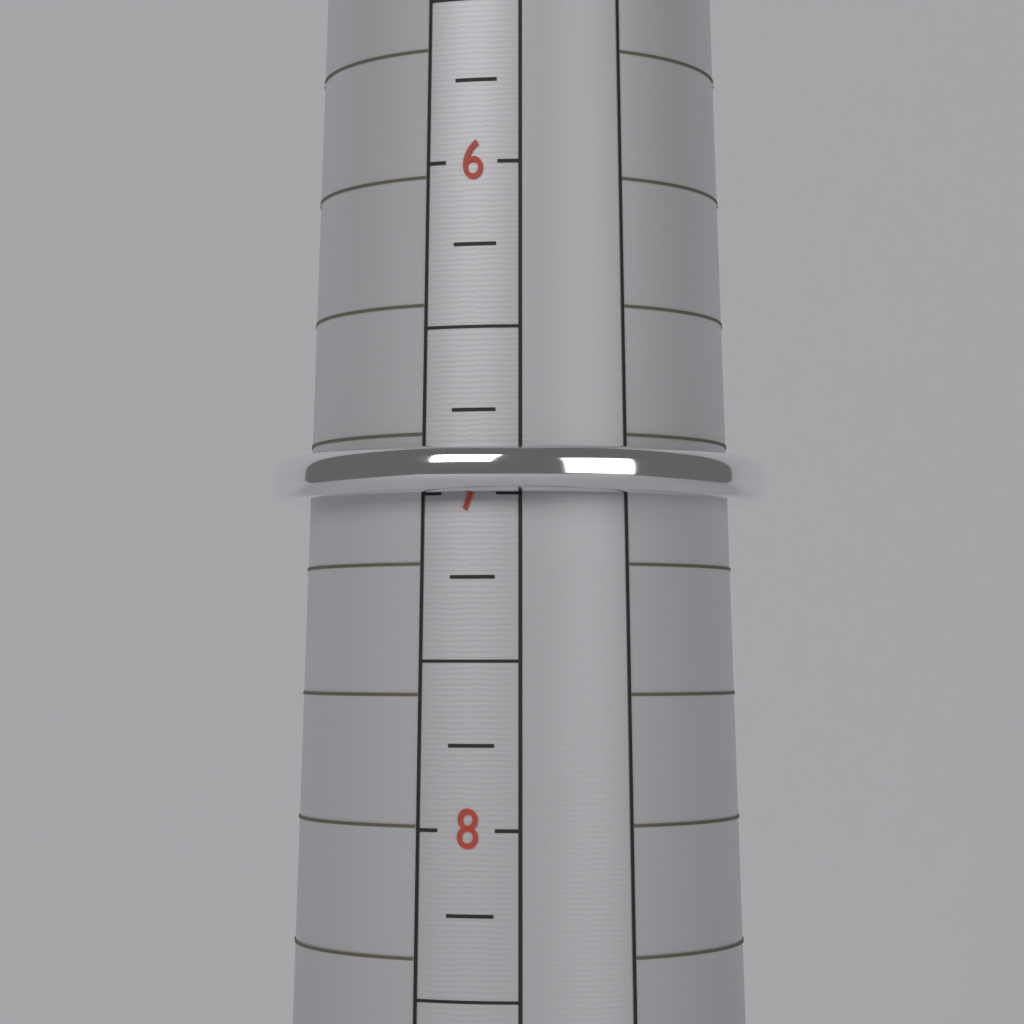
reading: 7.00 (no unit)
